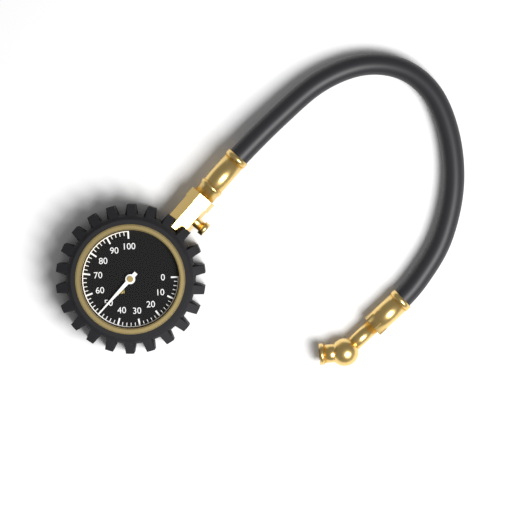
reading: 50 psi
